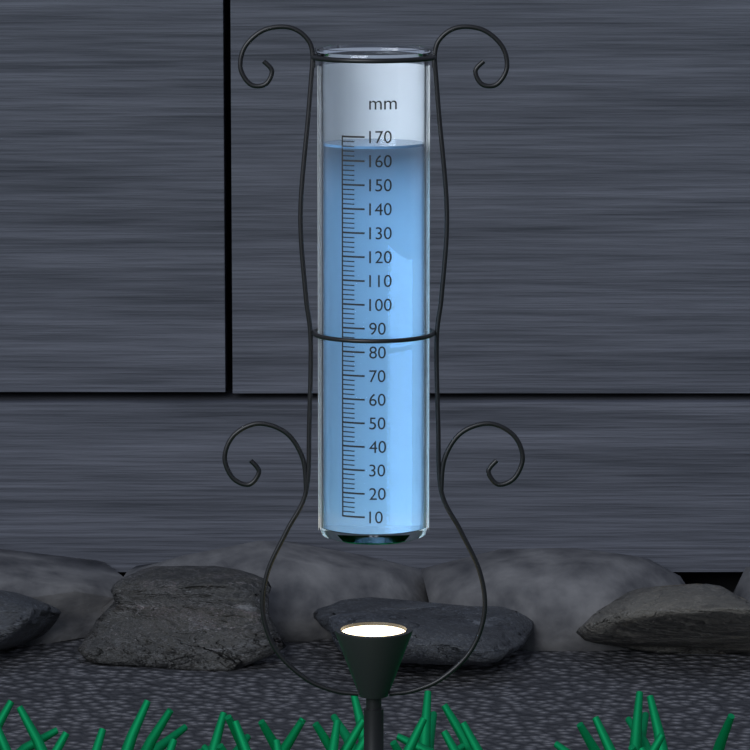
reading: 166 mm
